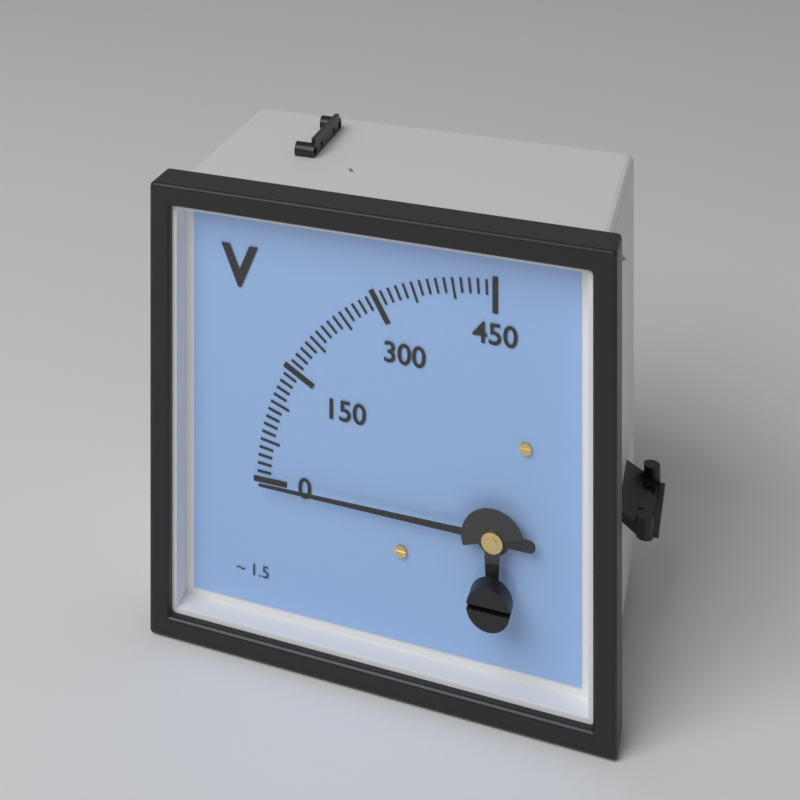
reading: 0 V
